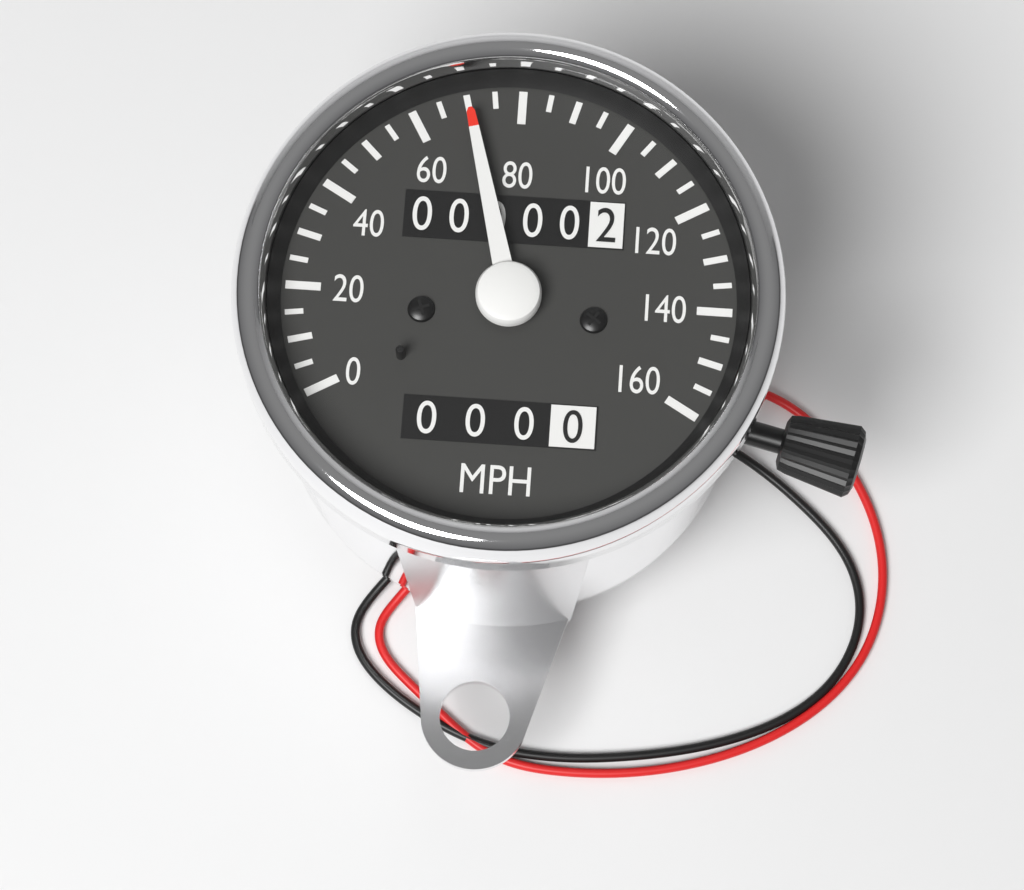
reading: 70 mph
